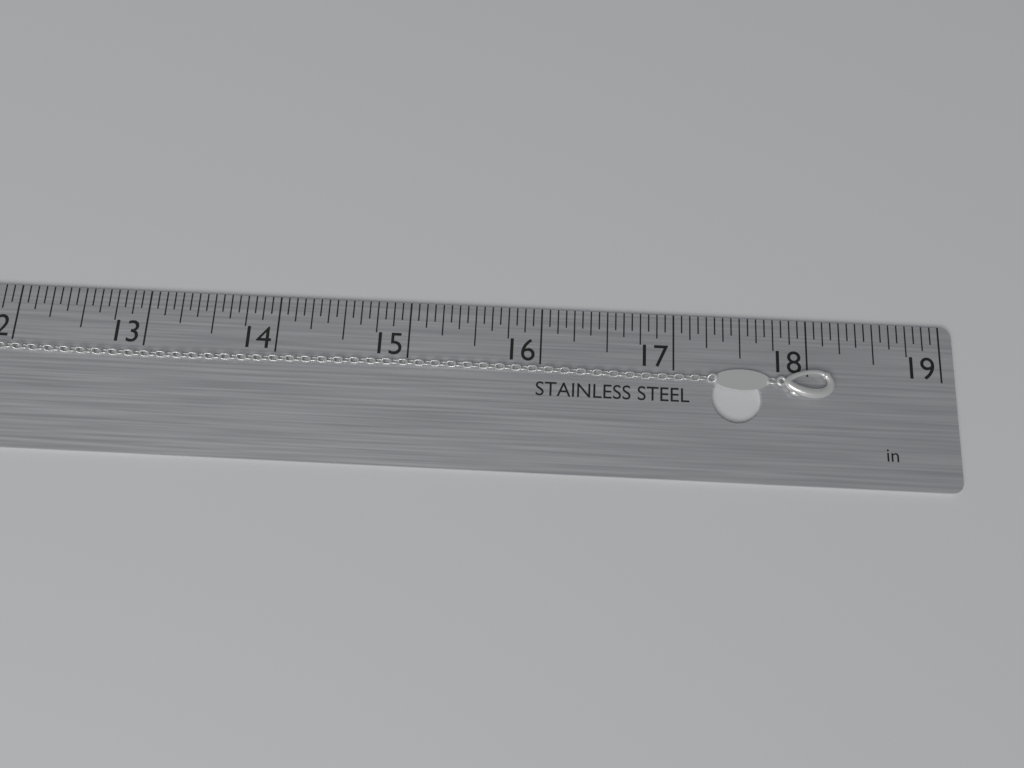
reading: 18.1875 in
